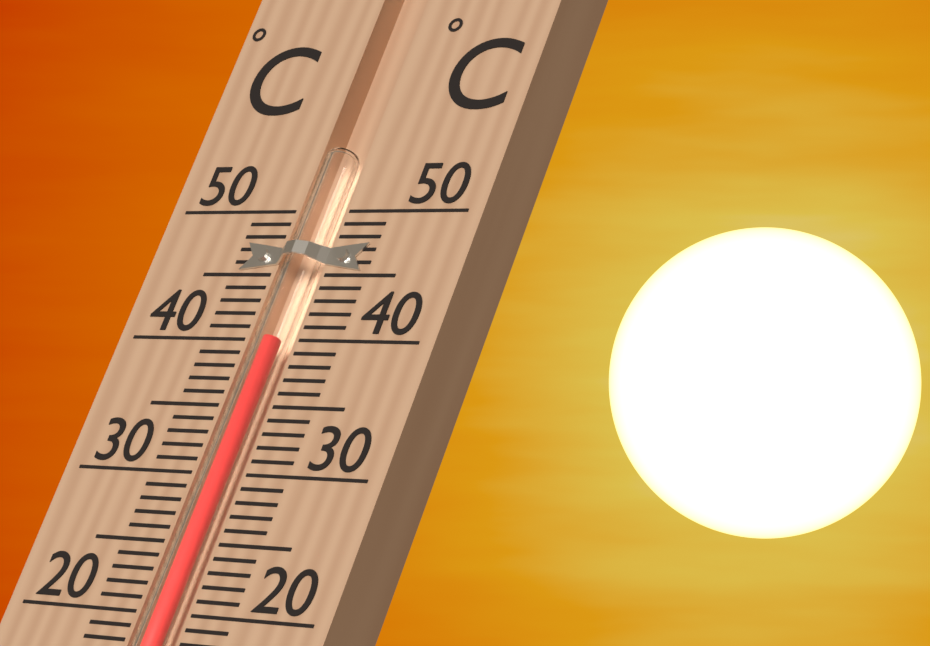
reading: 40 °C
